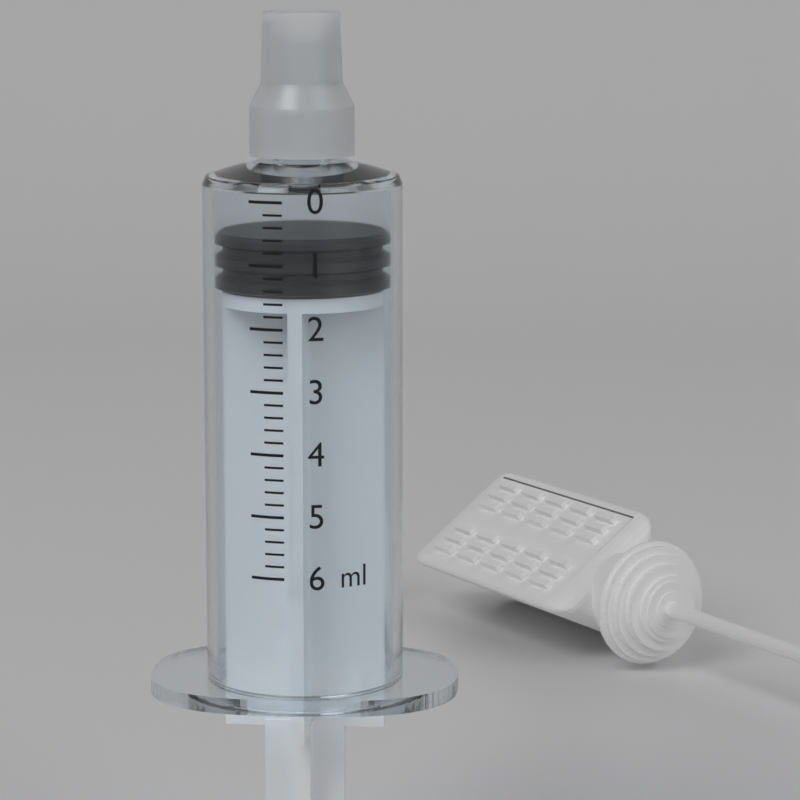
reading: 0.6 ml
